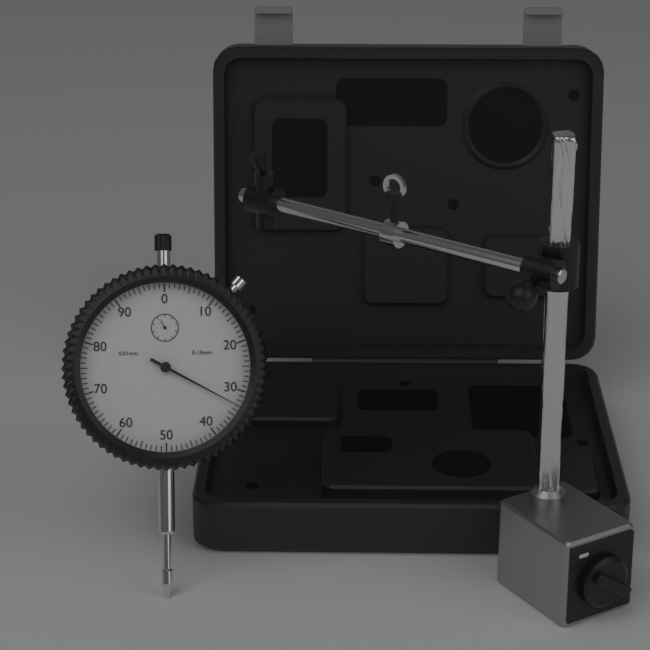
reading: 0.33 mm
